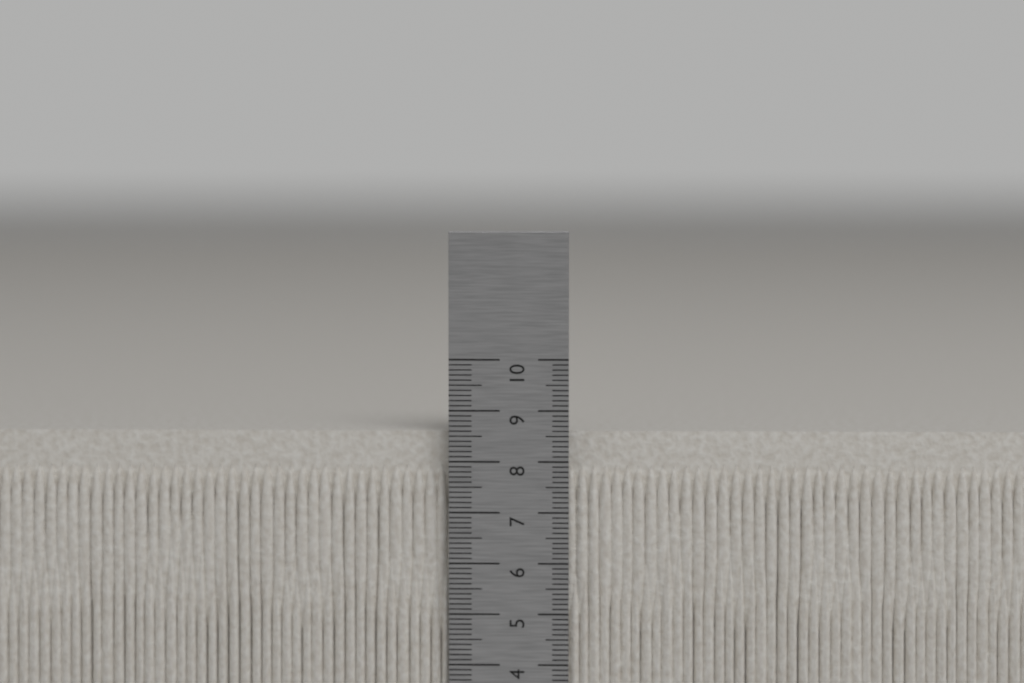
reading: 8.6 cm
